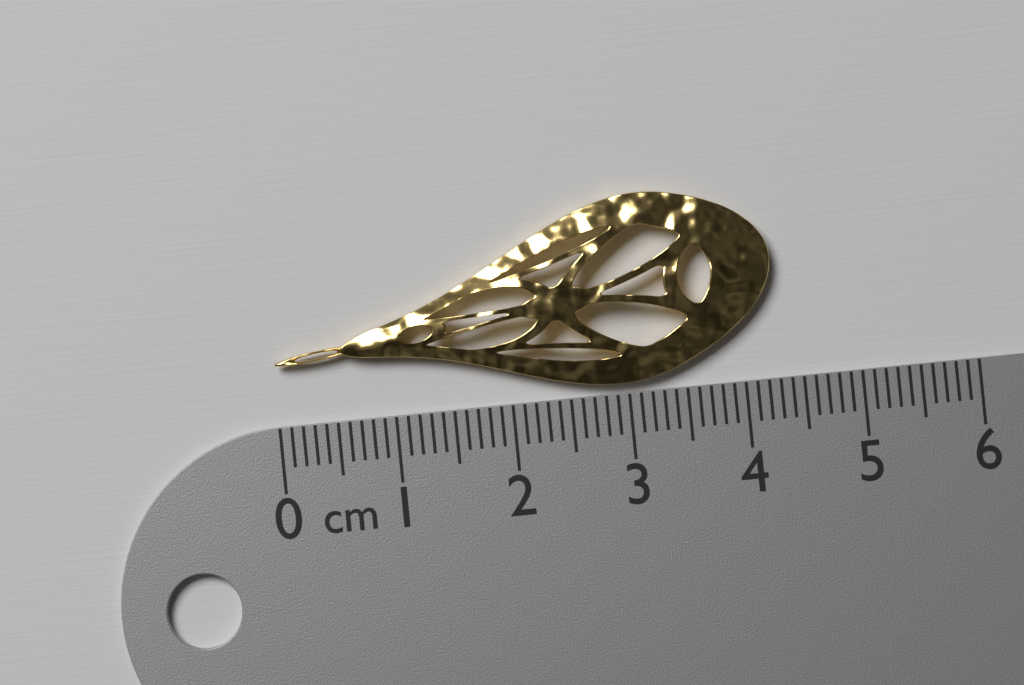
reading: 4.3 cm
